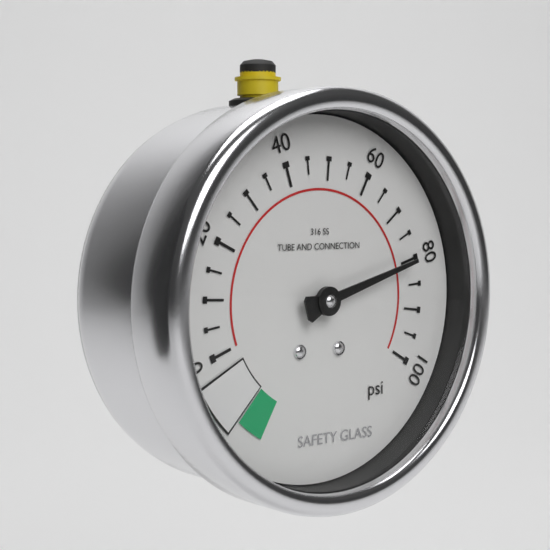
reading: 80 psi
